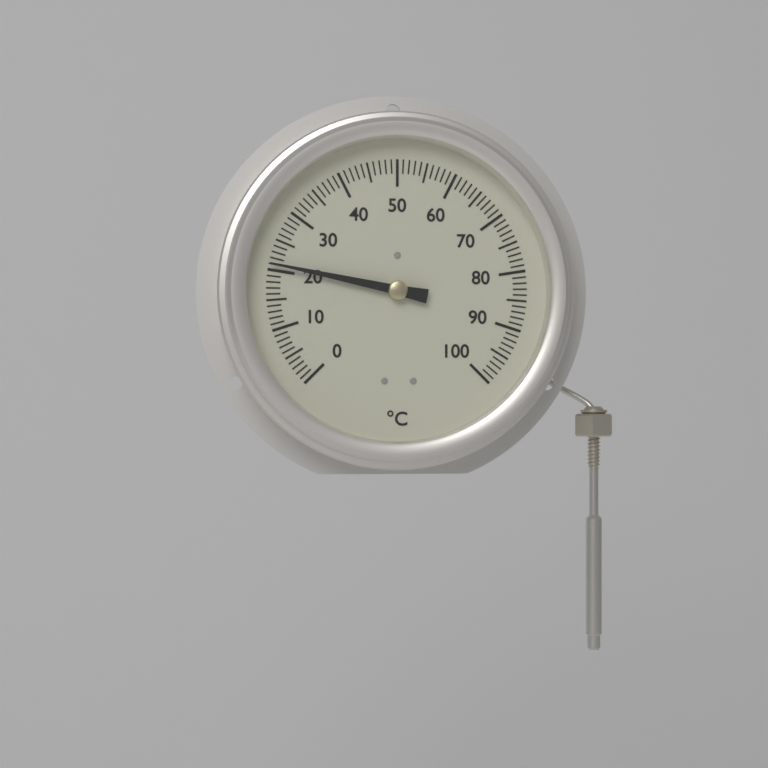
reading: 21 °C
